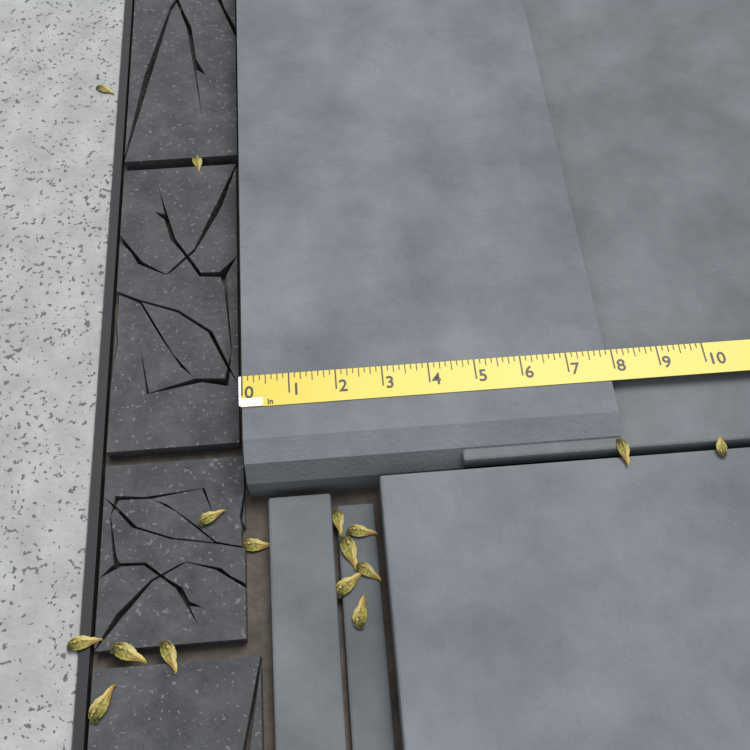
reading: 7.875 in
